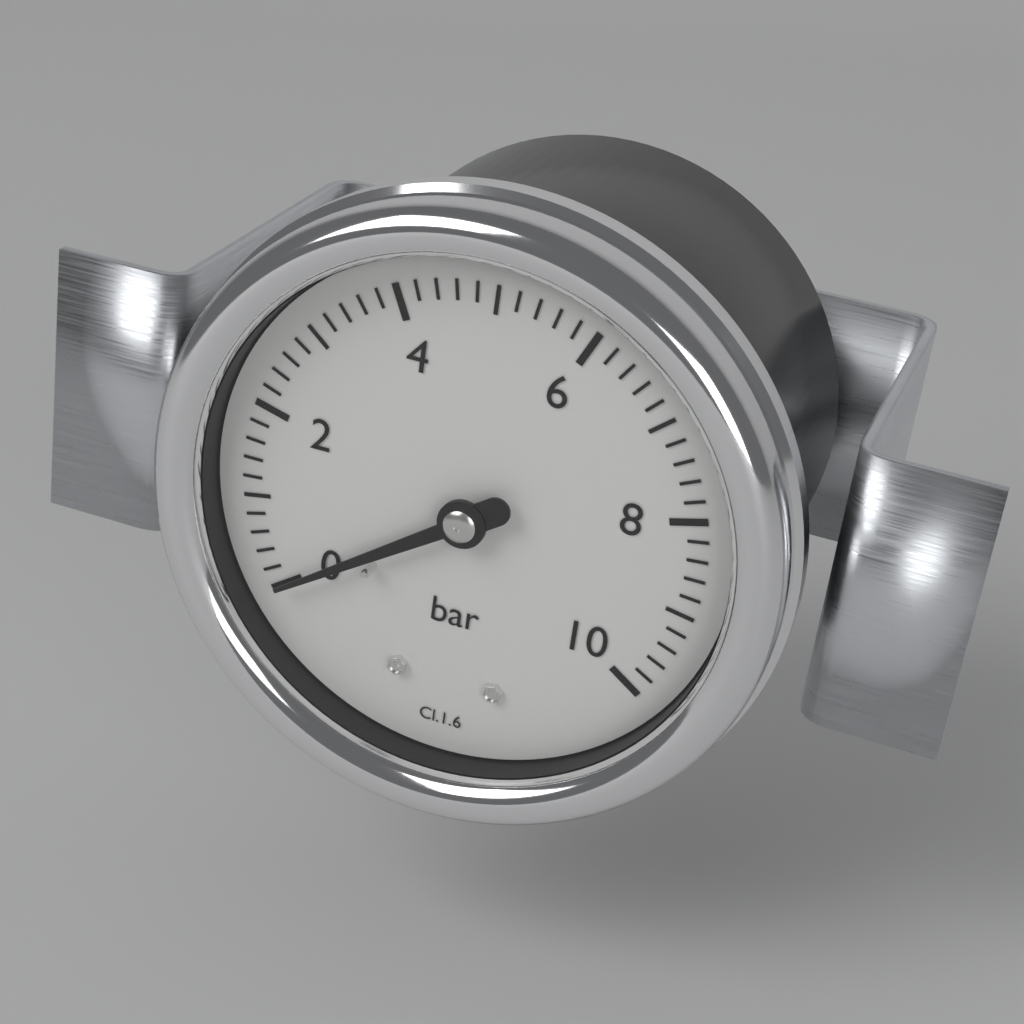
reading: 0.0 bar
